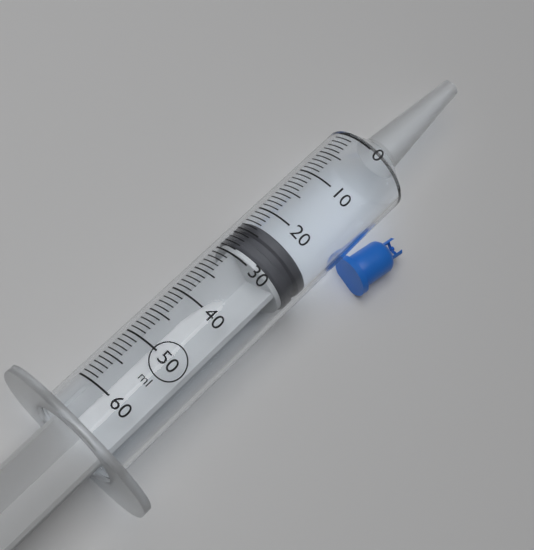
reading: 23 ml
